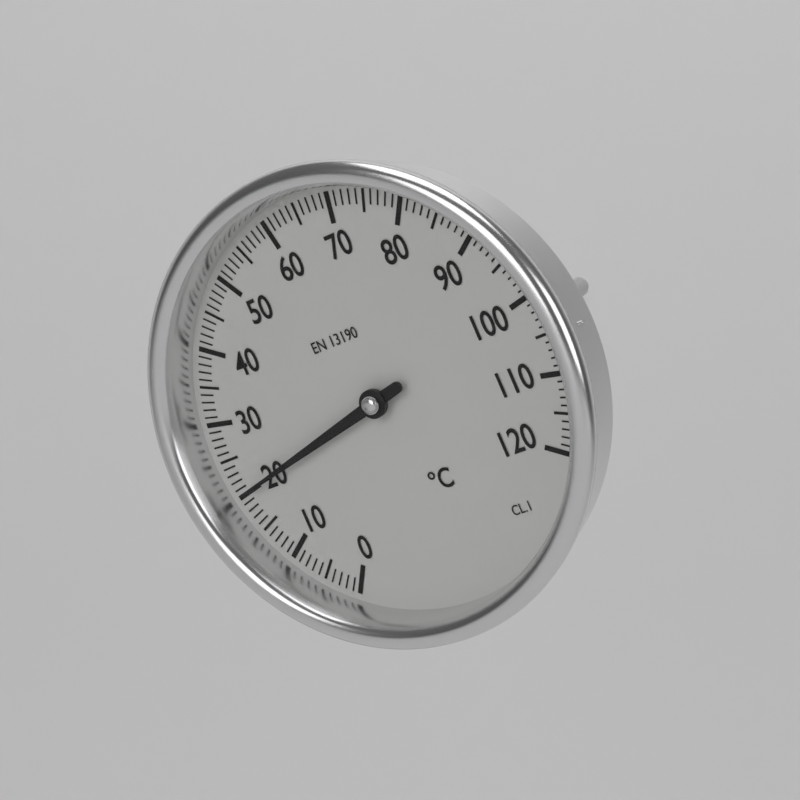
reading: 20 °C
